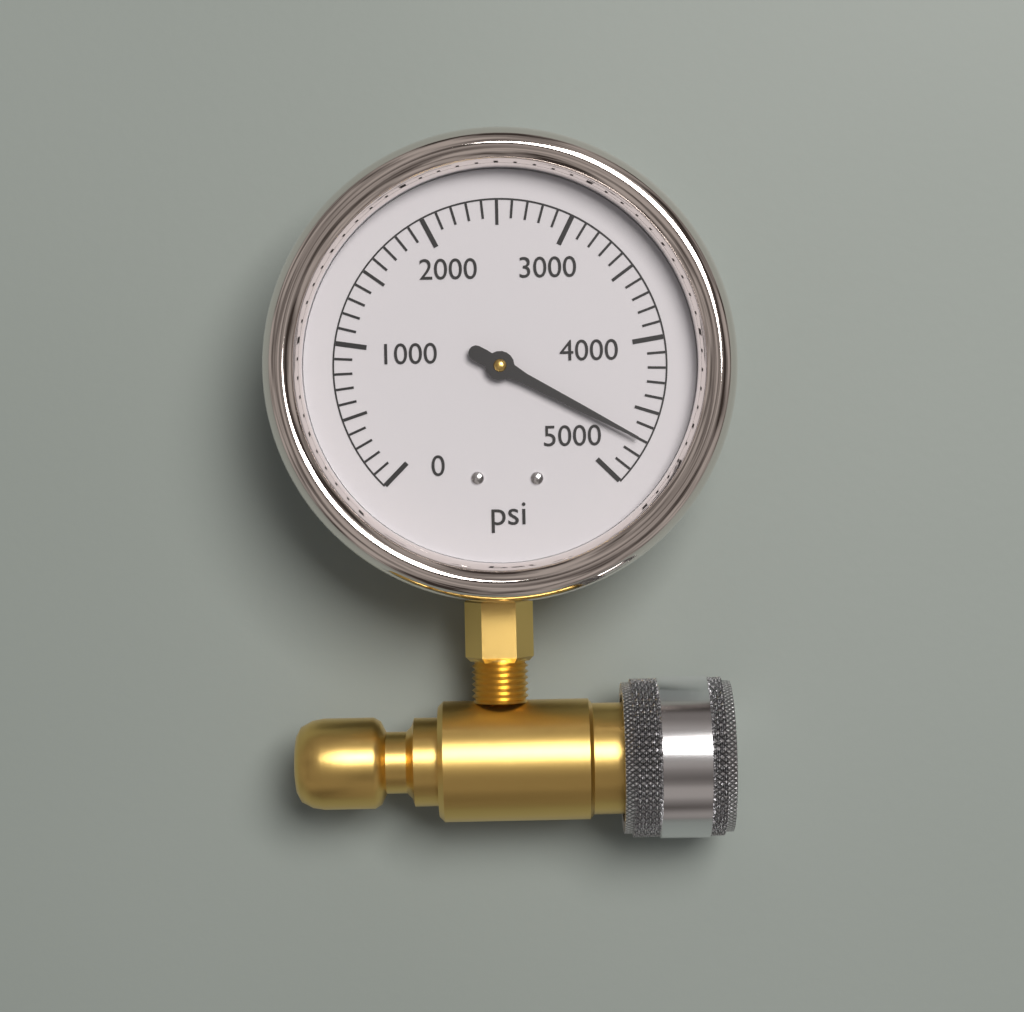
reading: 4700 psi
